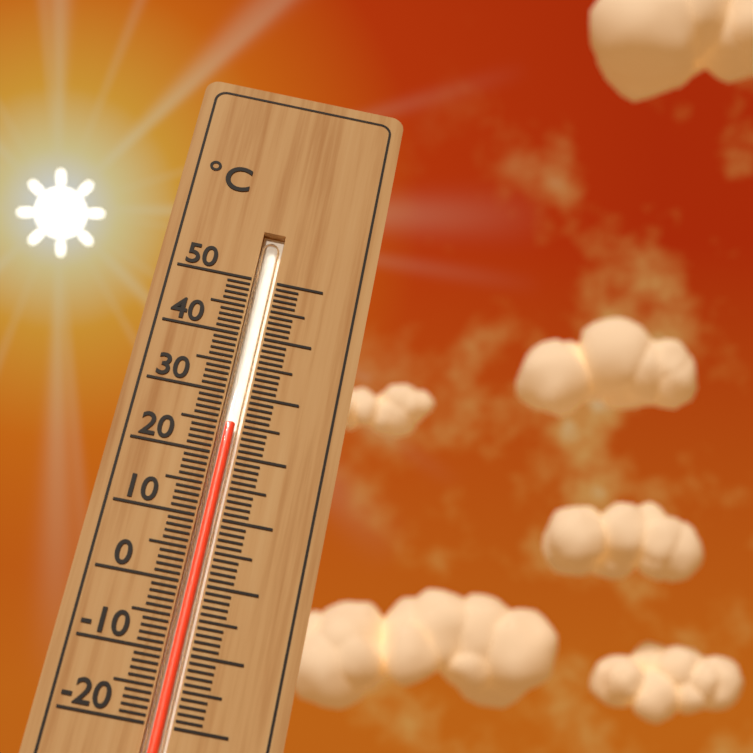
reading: 25 °C
